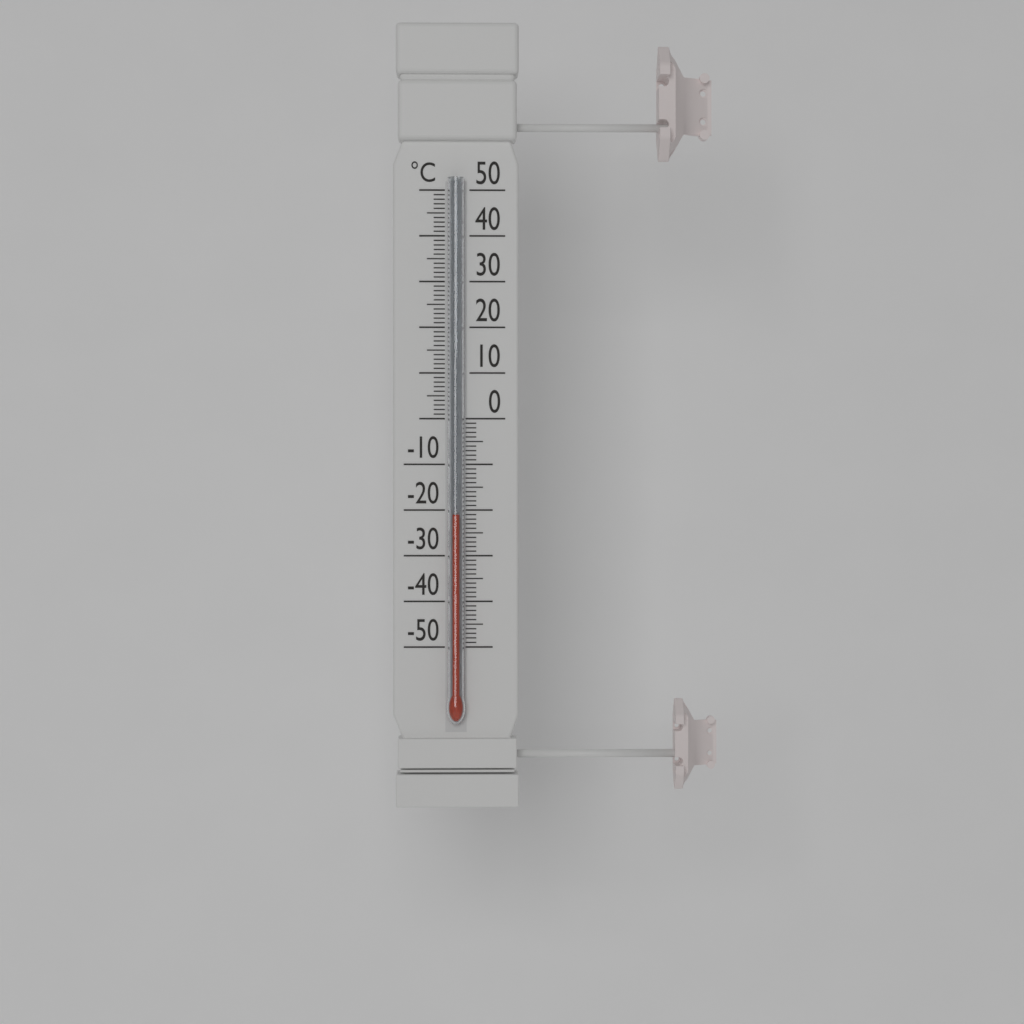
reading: -21 °C
